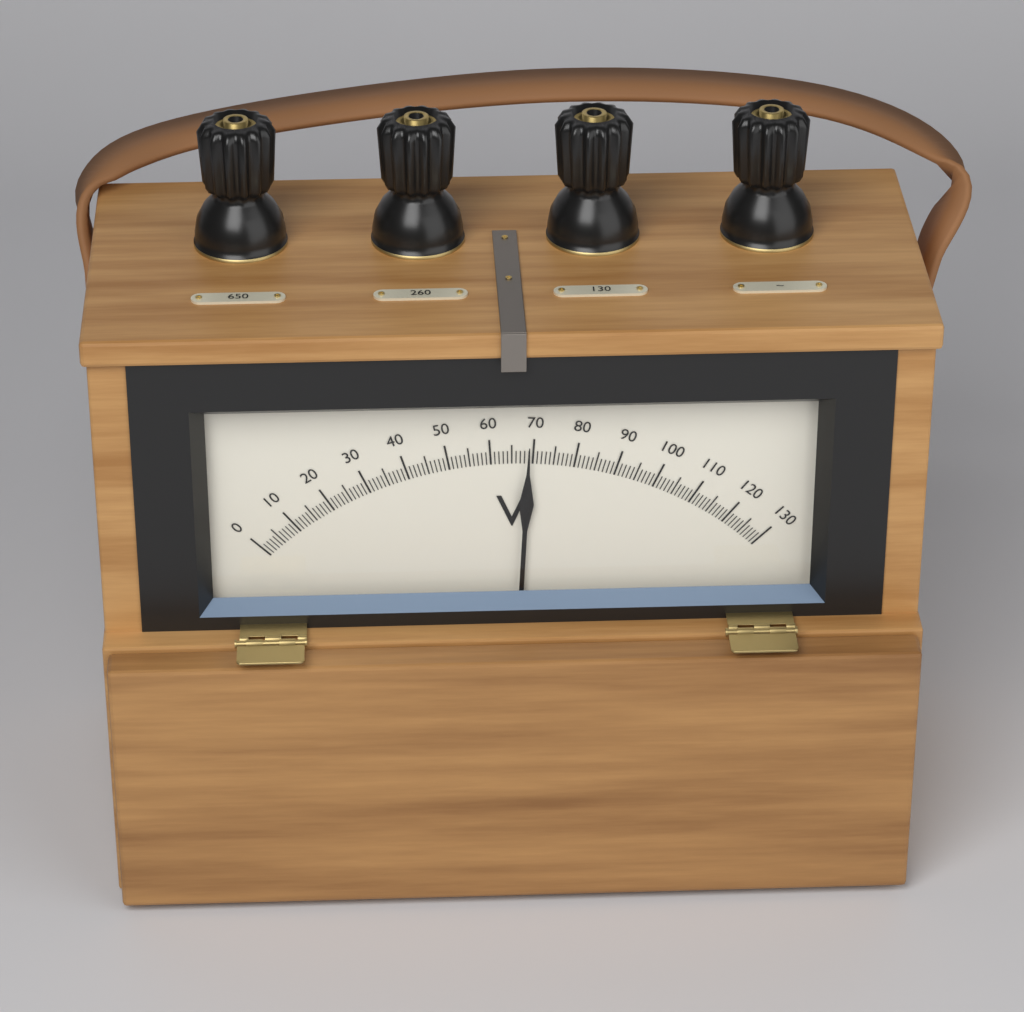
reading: 69 V
